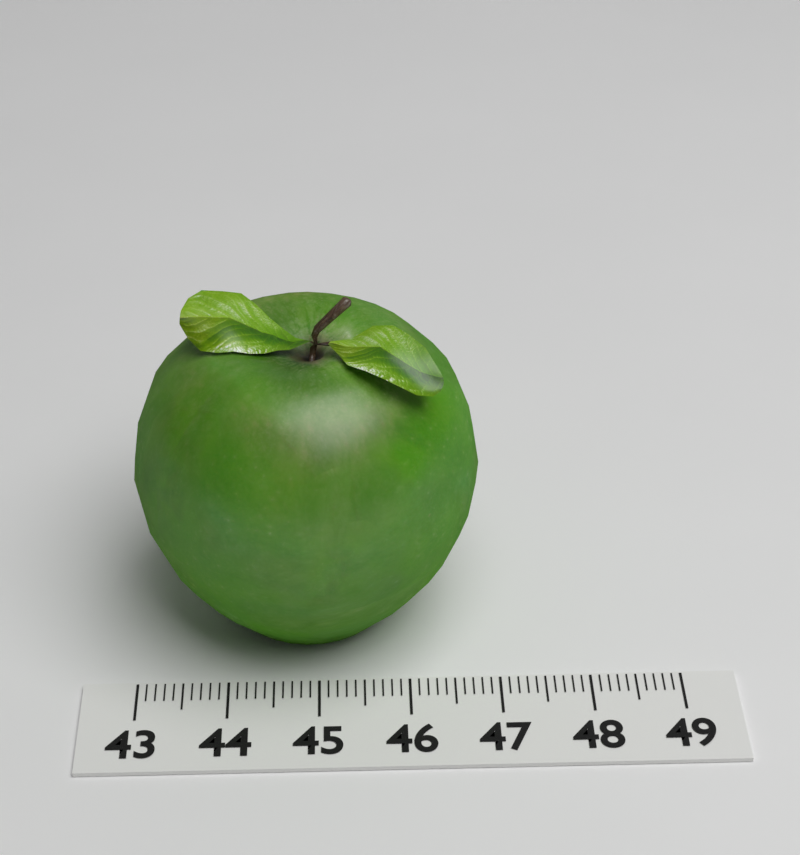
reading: 46.8 (no unit)
